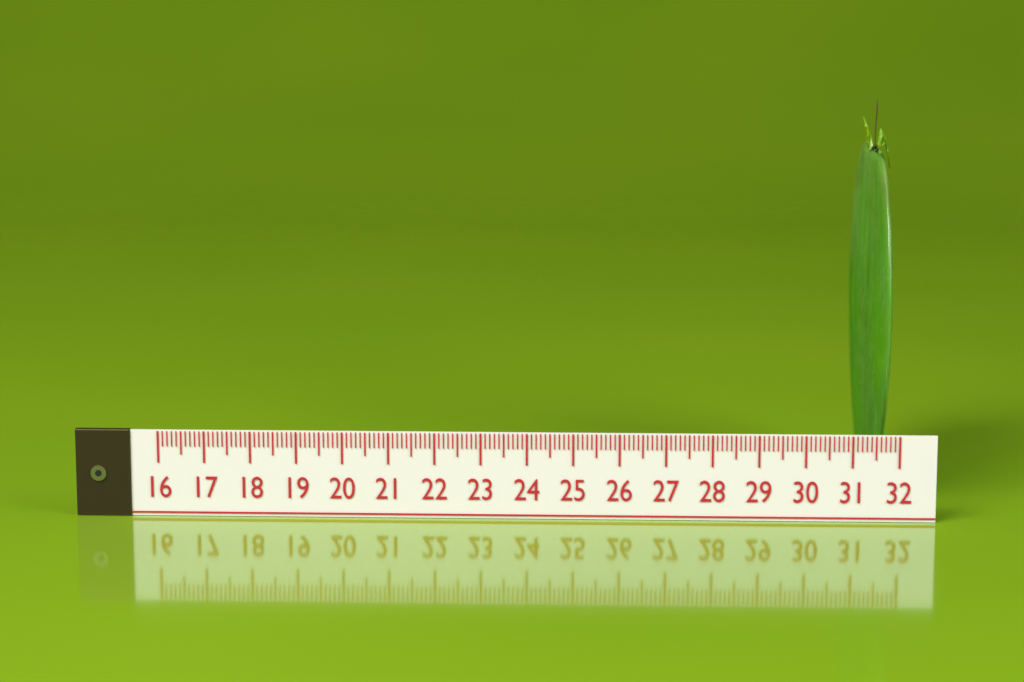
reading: 31.5 (no unit)
